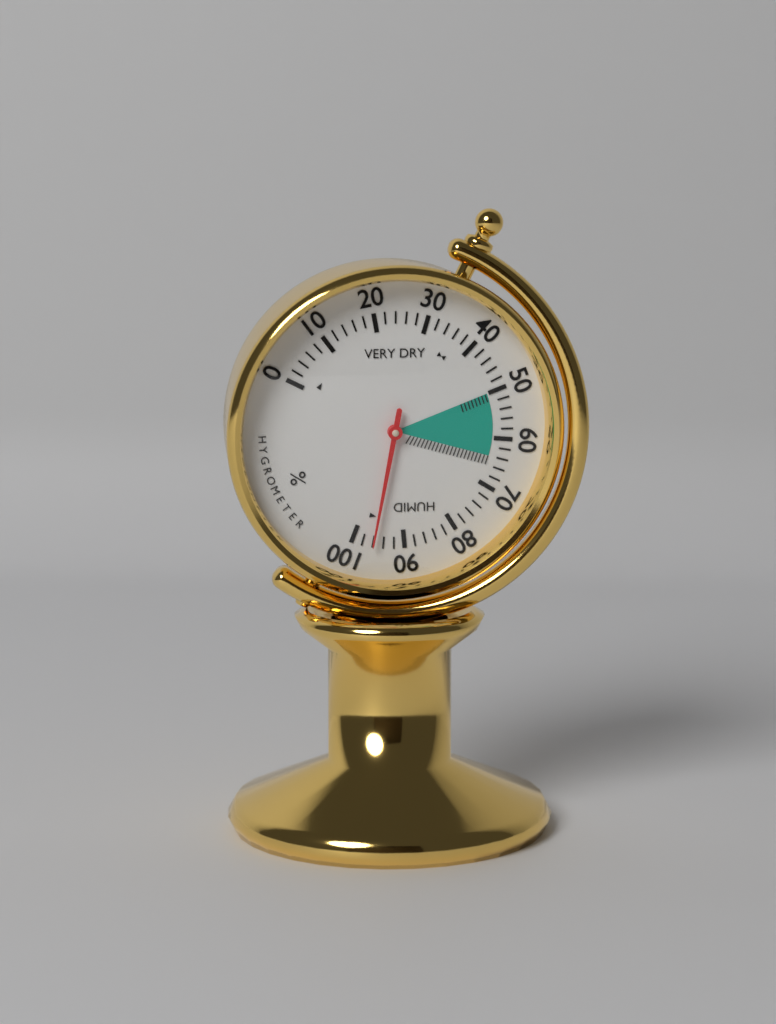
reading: 96 %
